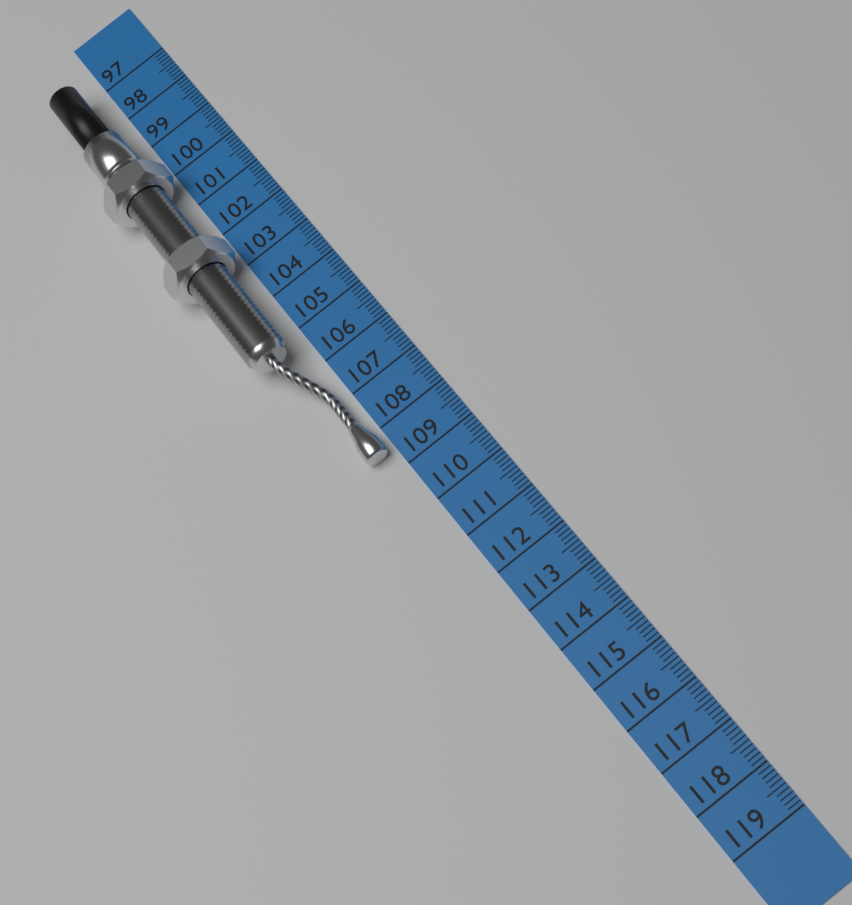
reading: 108.6 cm
